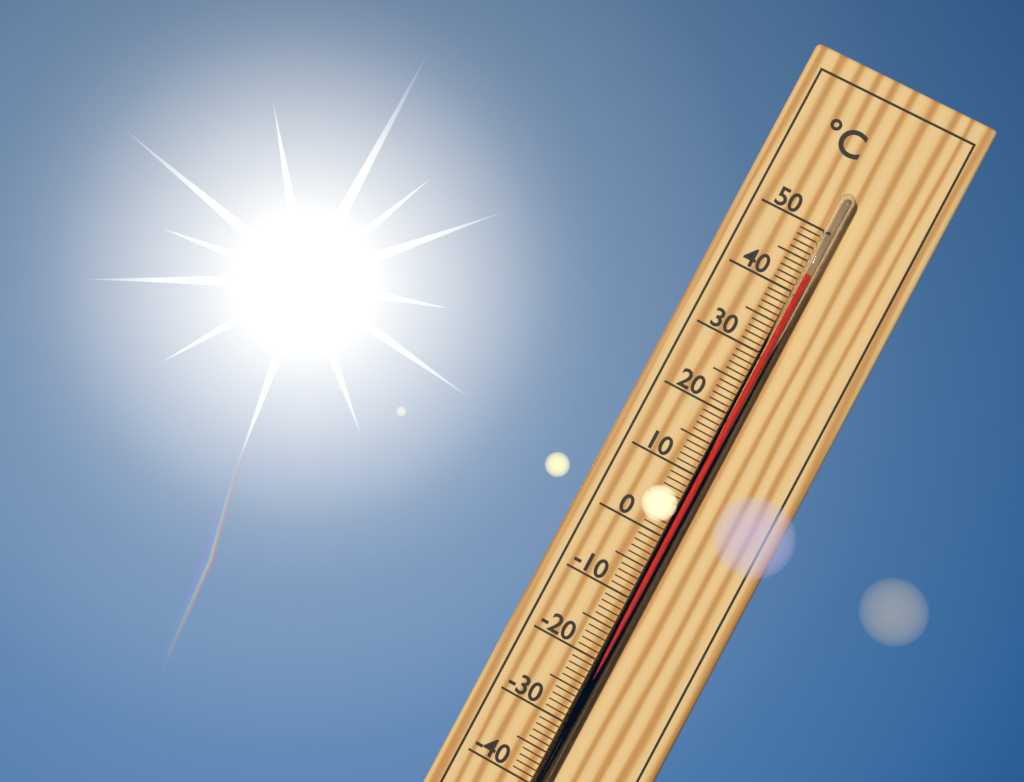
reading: 43 °C
